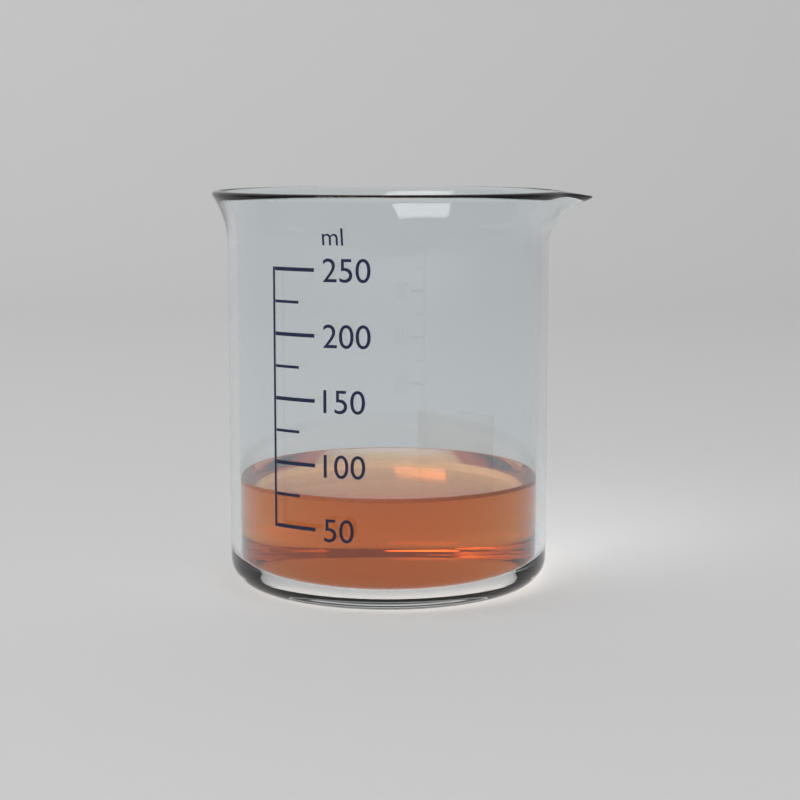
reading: 75 ml
